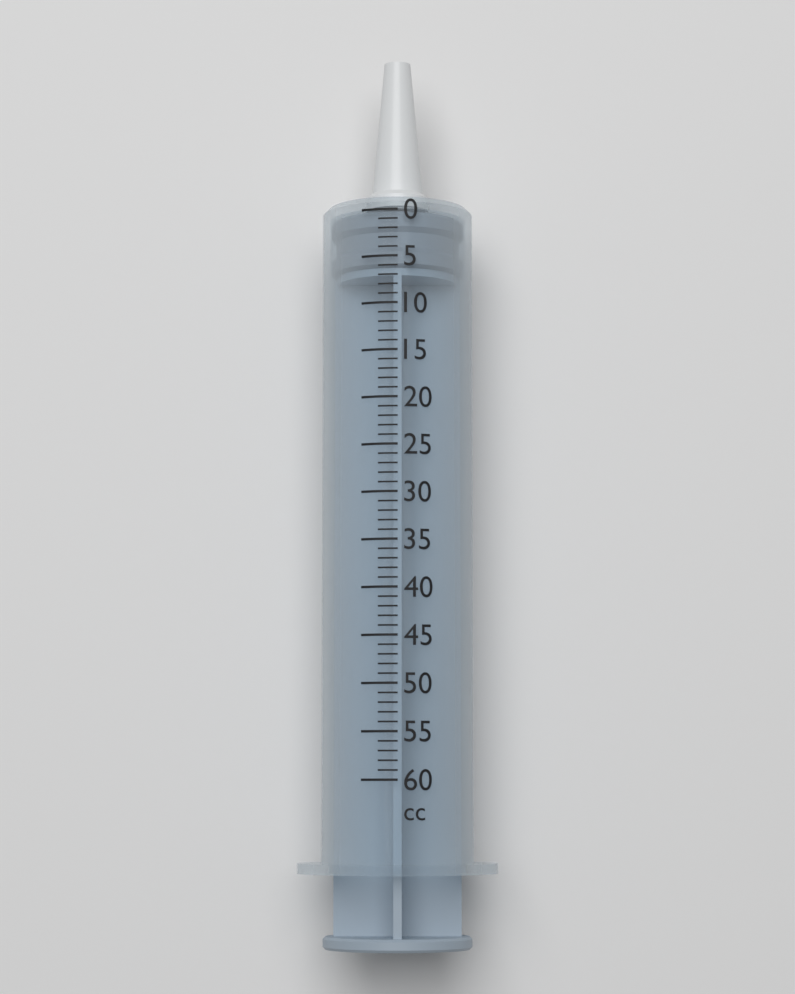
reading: 0 cc
